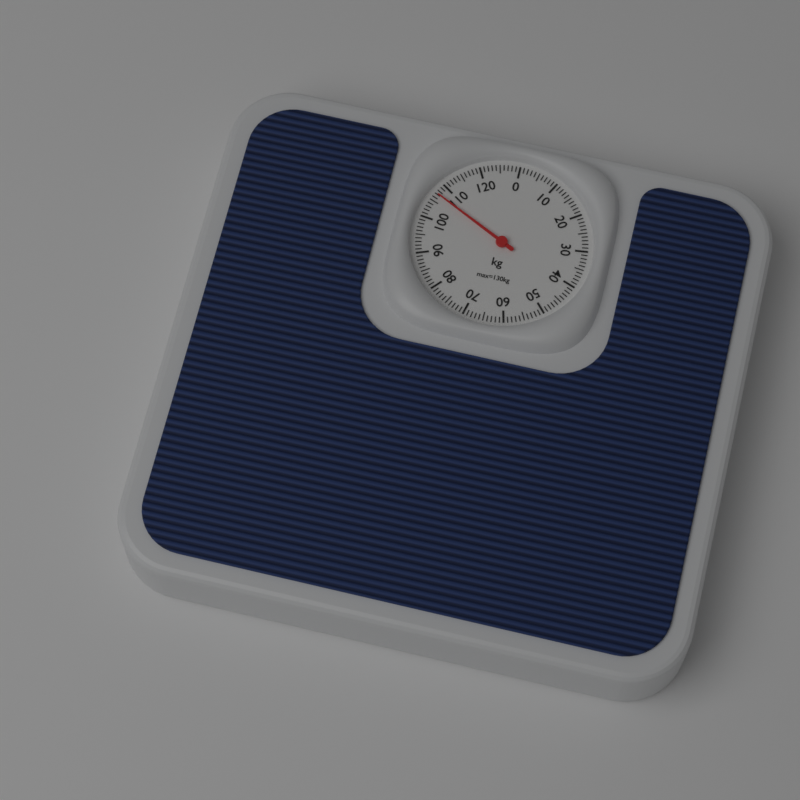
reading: 107 kg
